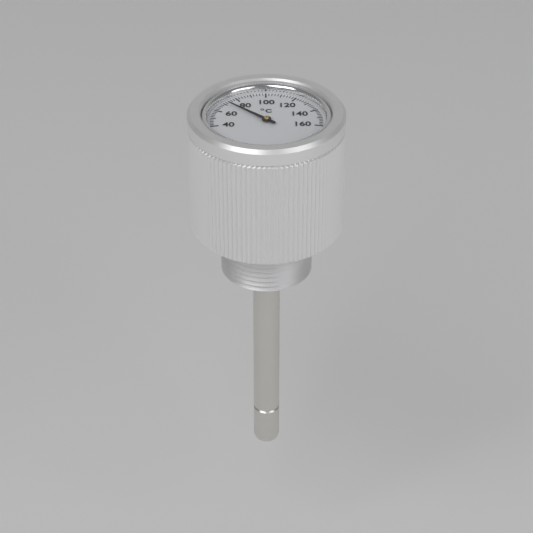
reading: 72 °C
